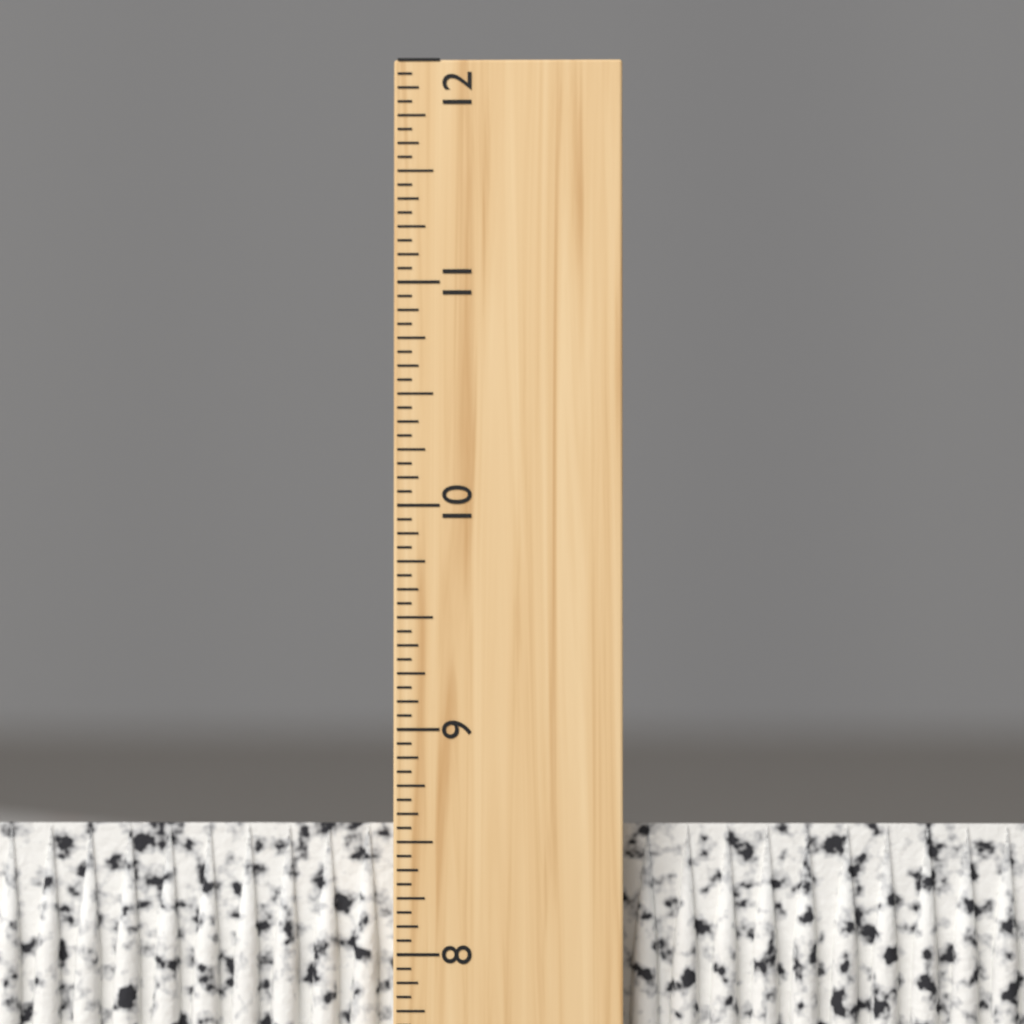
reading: 8.5625 inch
